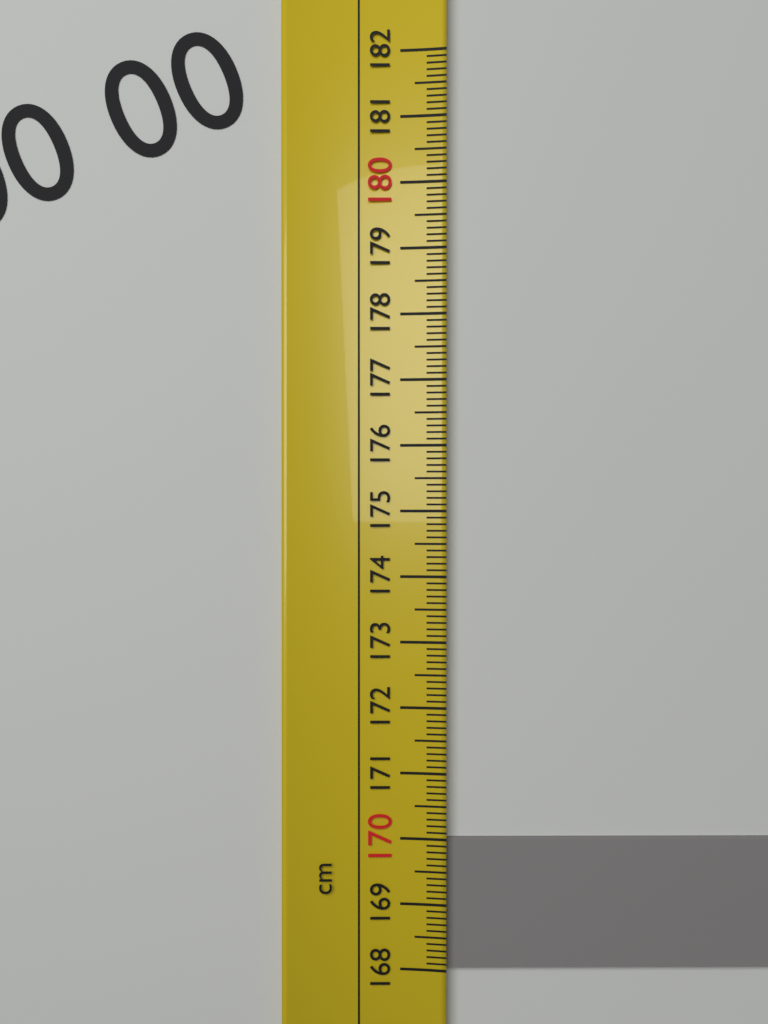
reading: 170.0 cm
